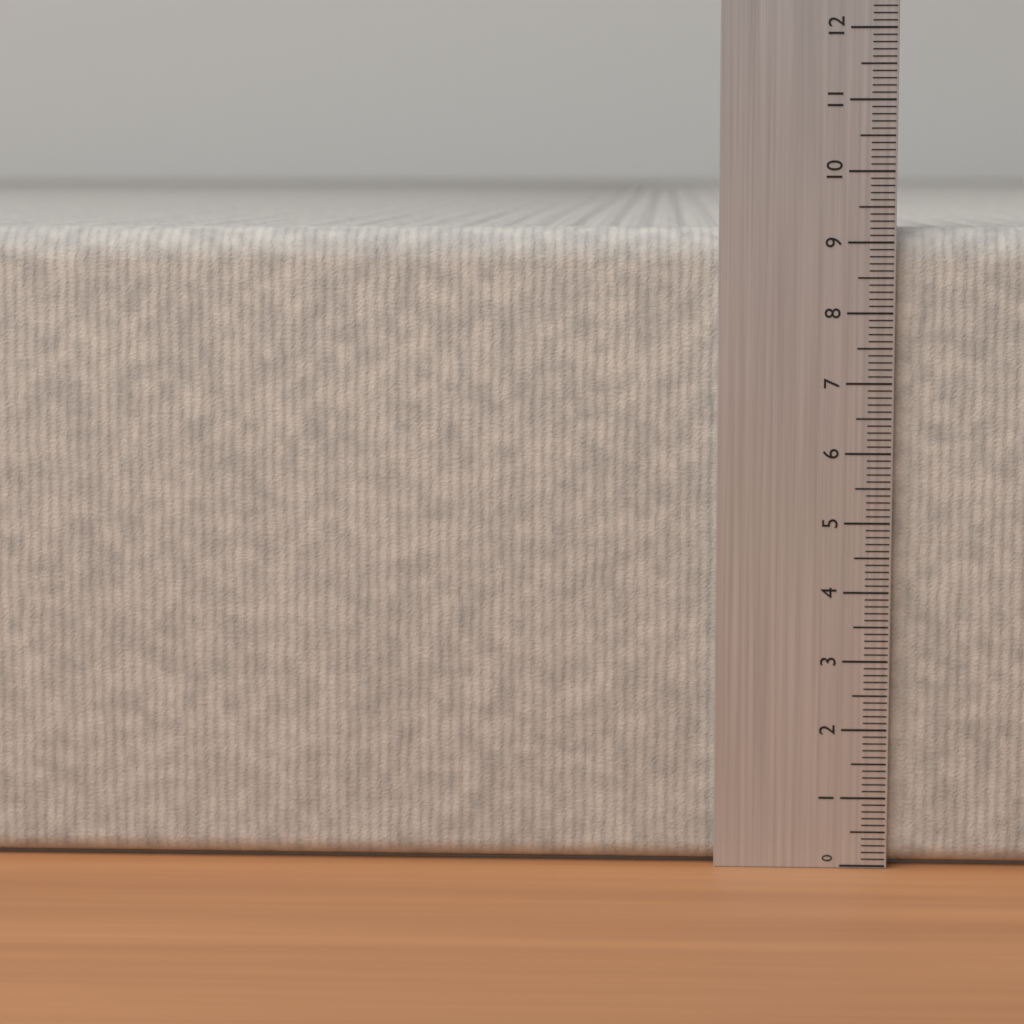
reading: 9.2 (no unit)
